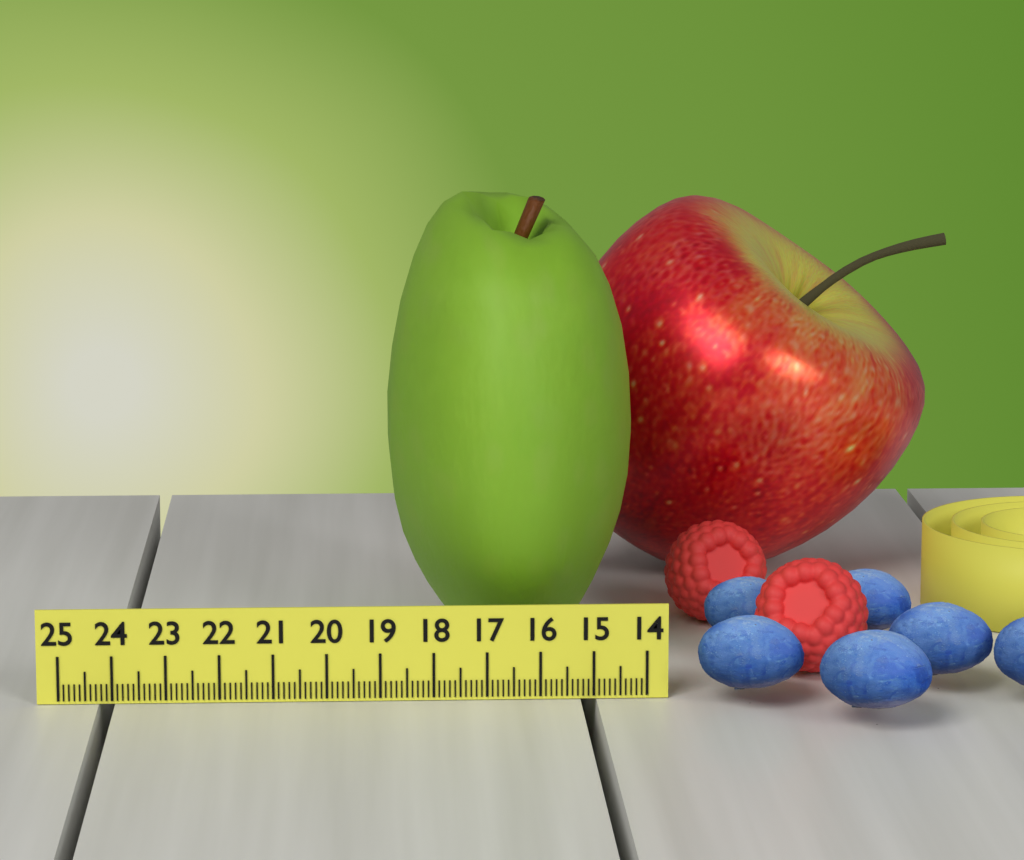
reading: 18.8 (no unit)
